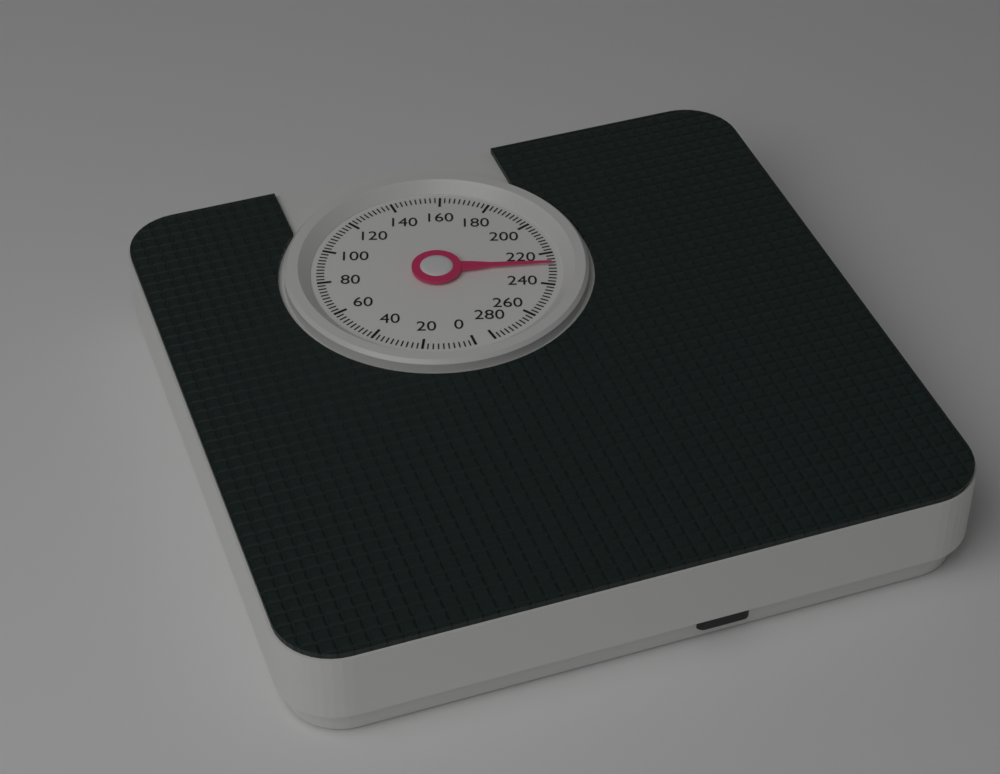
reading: 228 (no unit)
